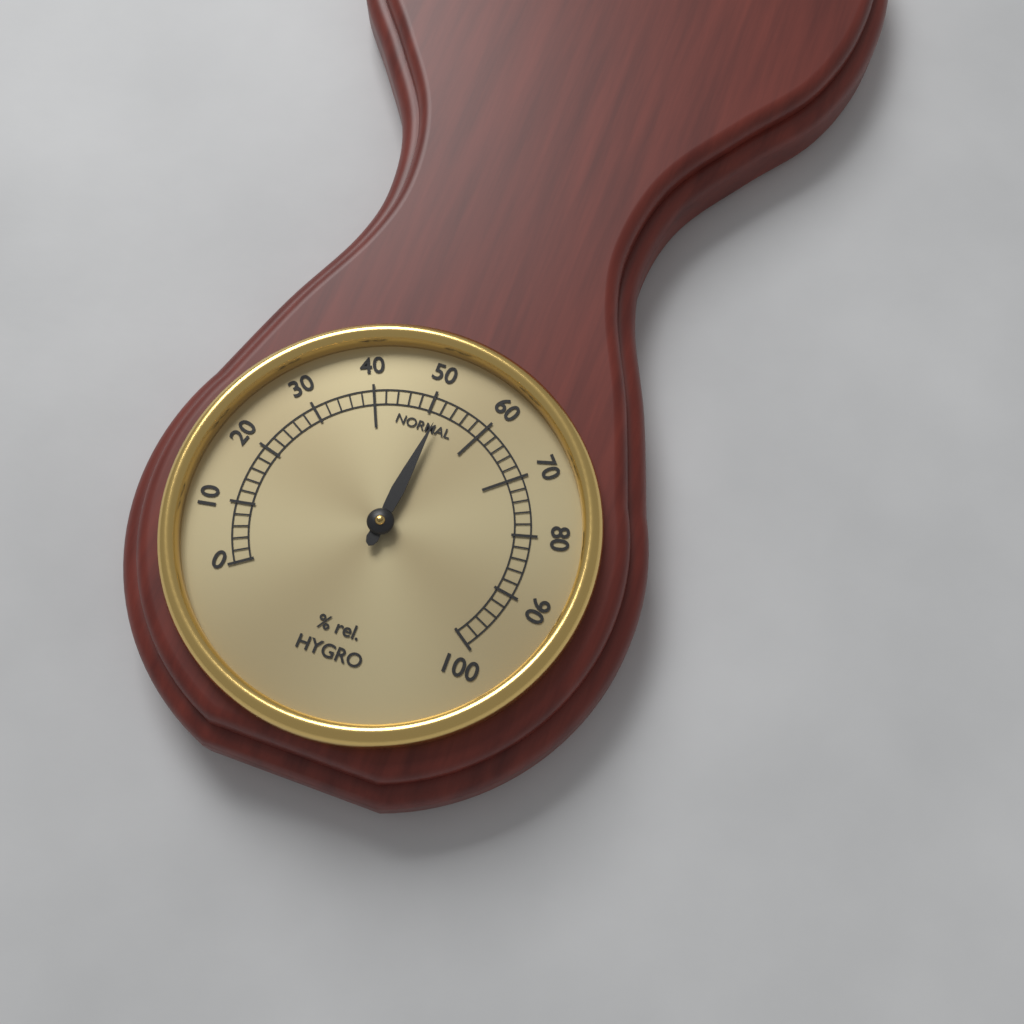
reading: 52 % rel.
